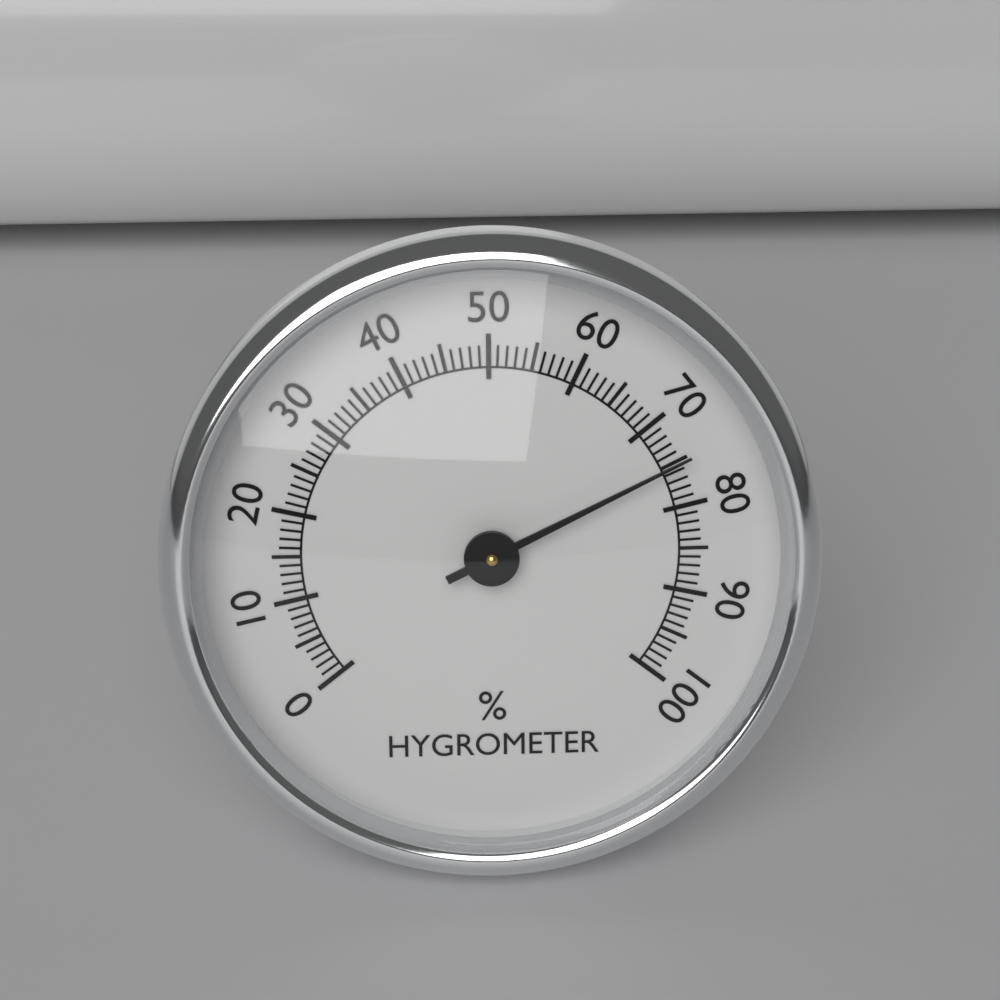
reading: 75 %
